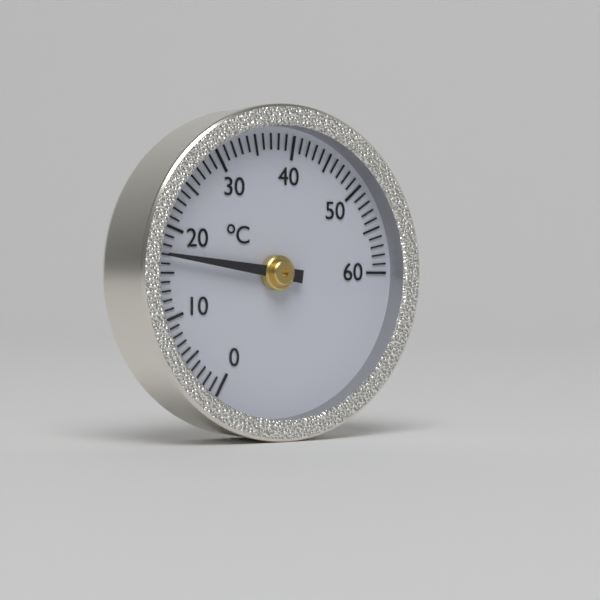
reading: 17 °C
